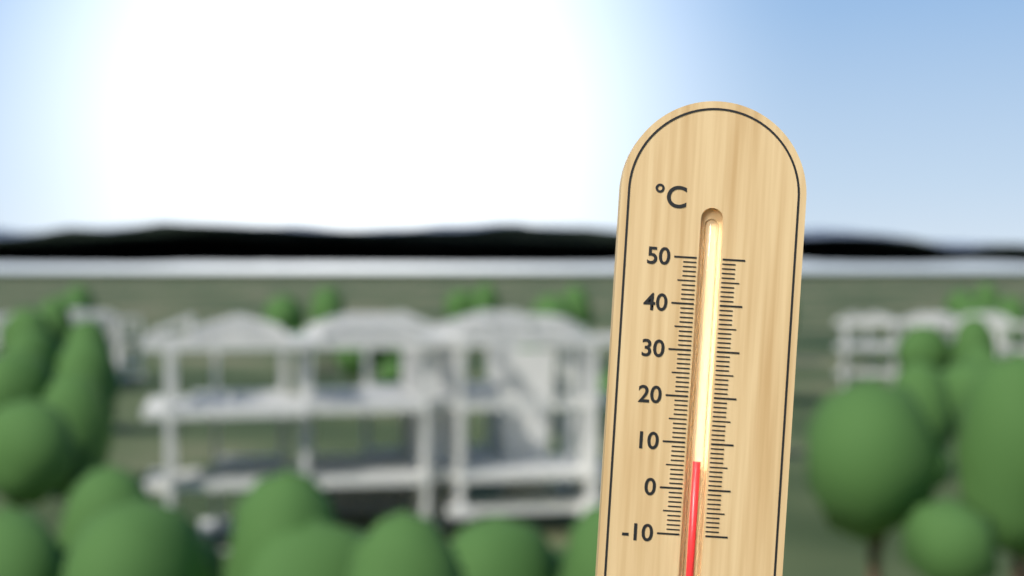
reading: 6 °C
